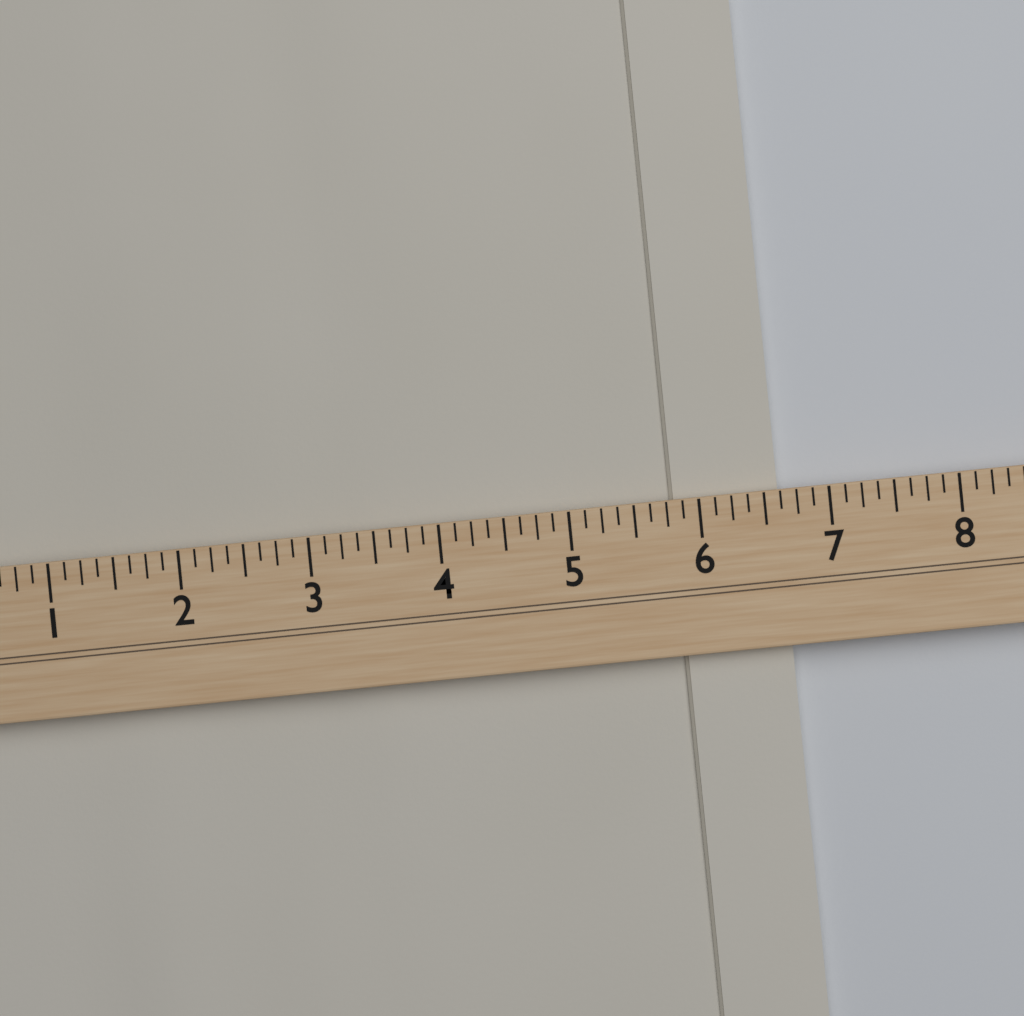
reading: 6.625 (no unit)
